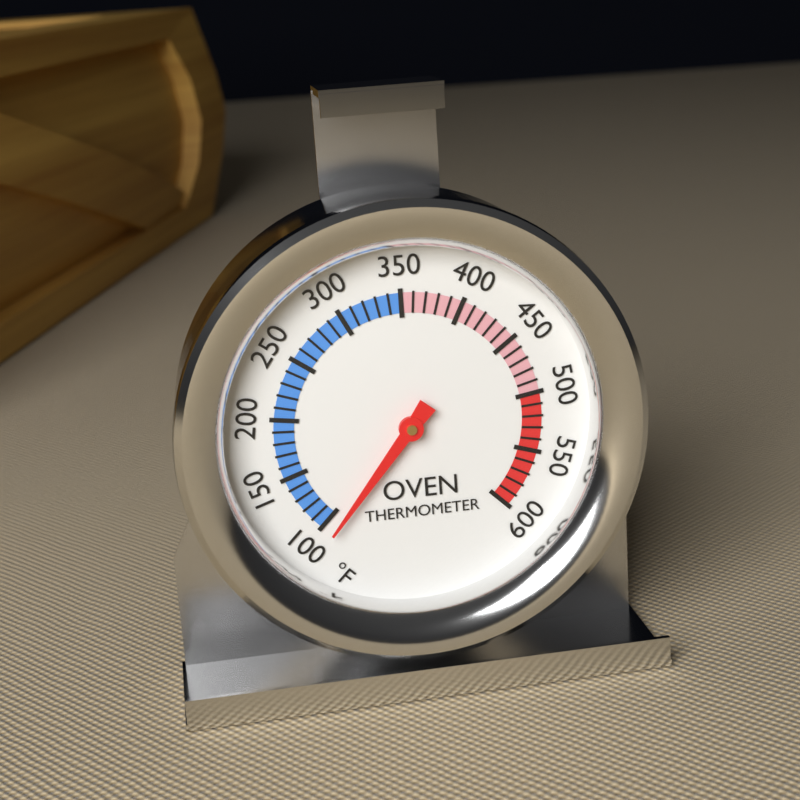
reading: 90 °F
